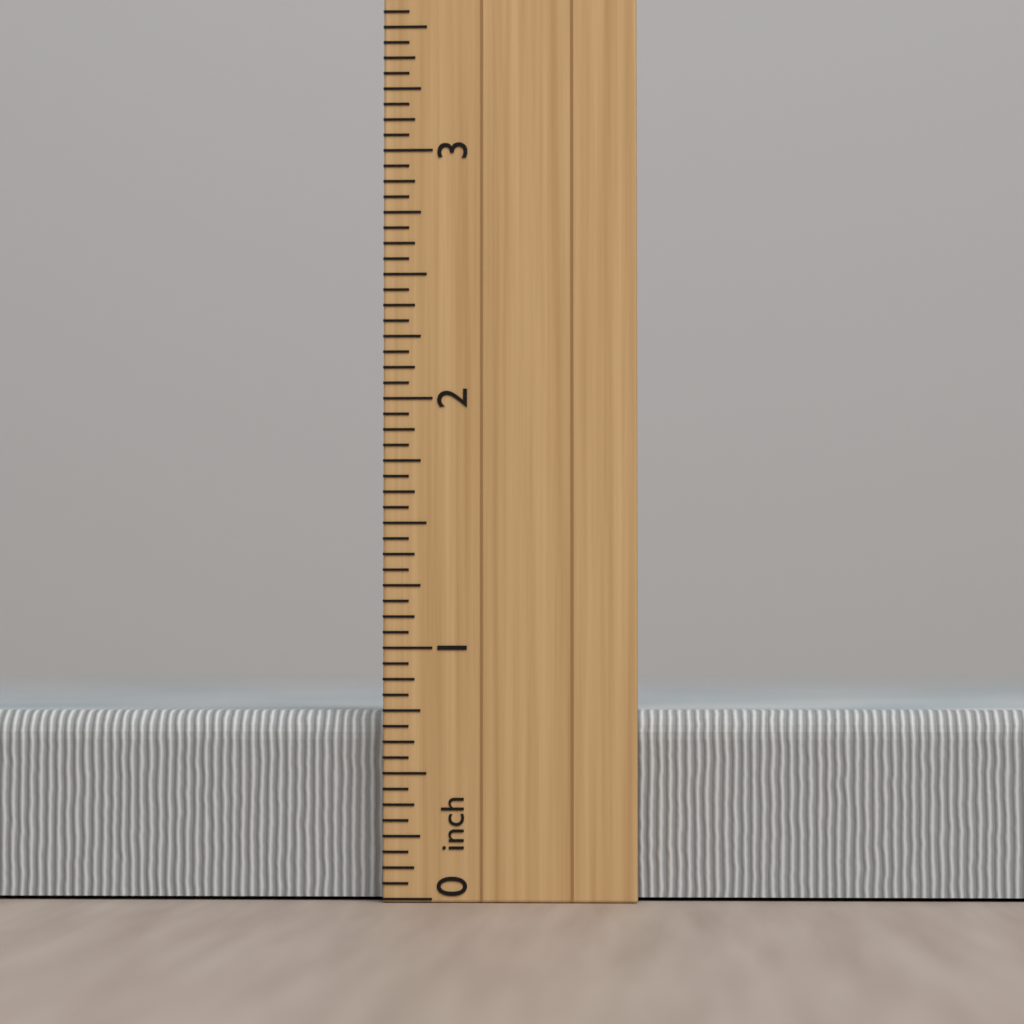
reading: 0.7500 inch
